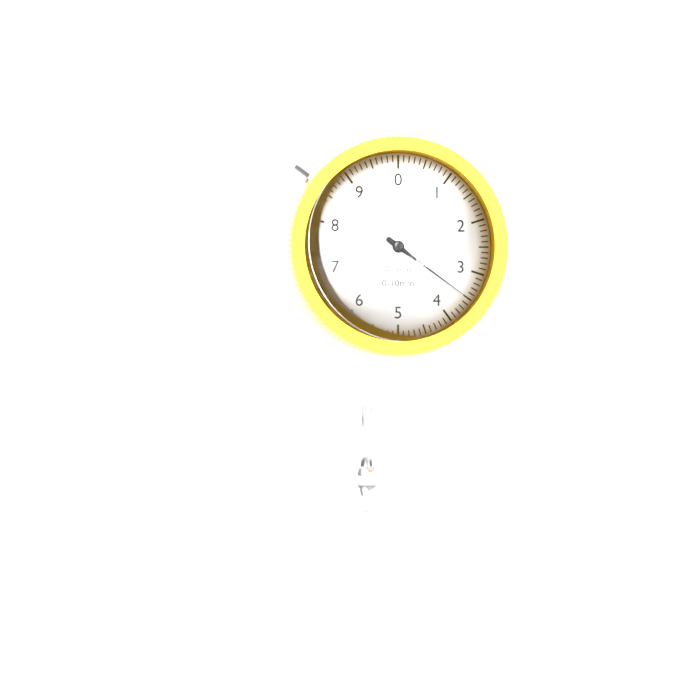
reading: 3.5 mm
